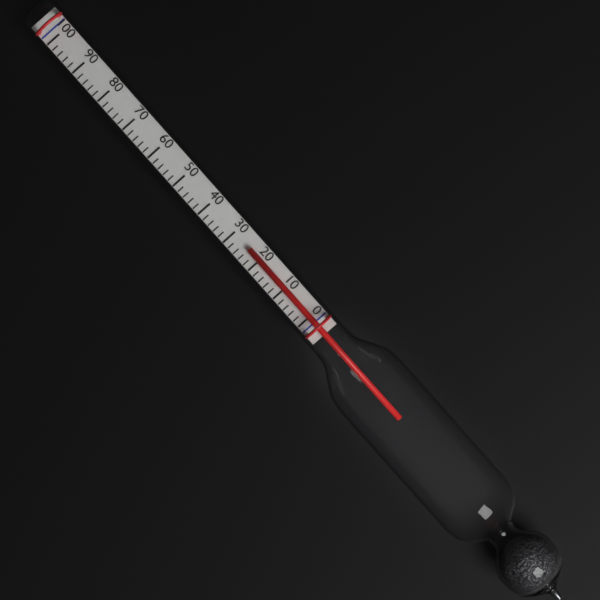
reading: 24 (no unit)
